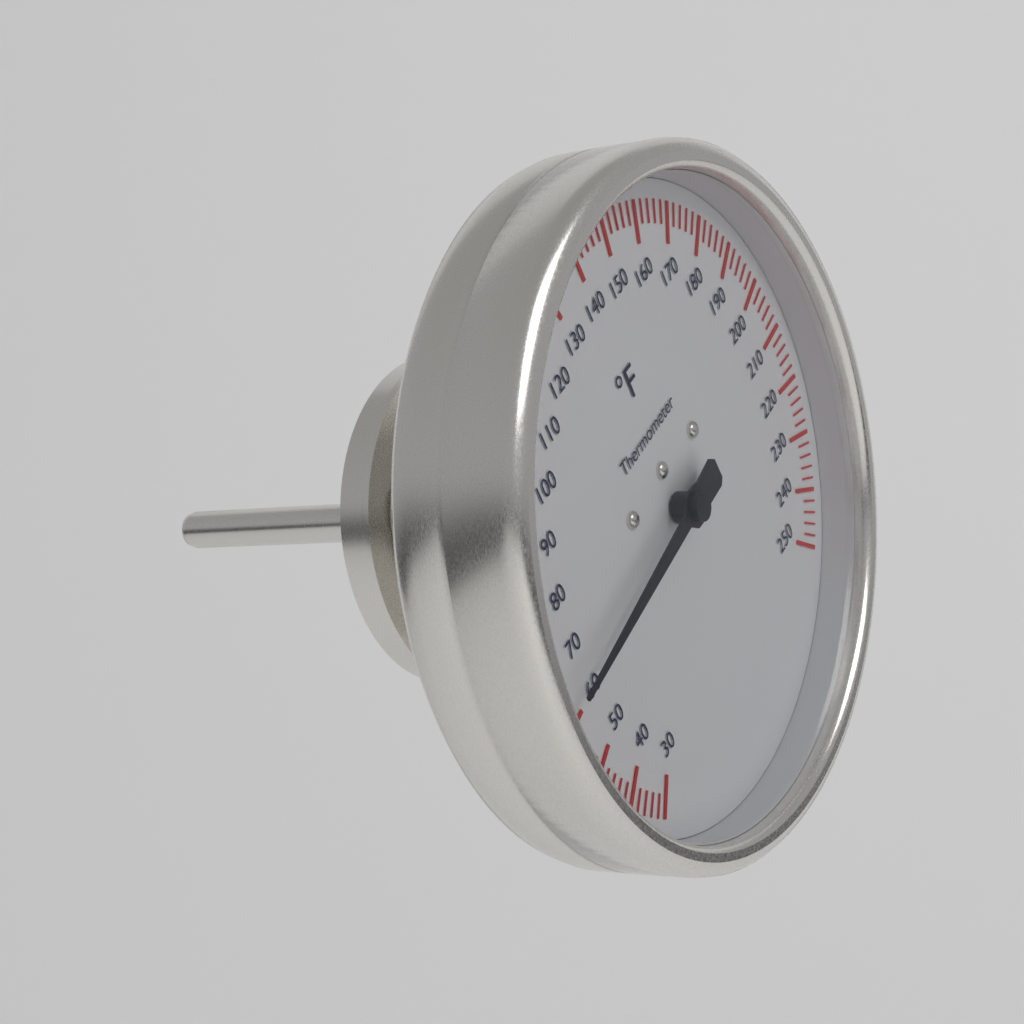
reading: 64 °F
